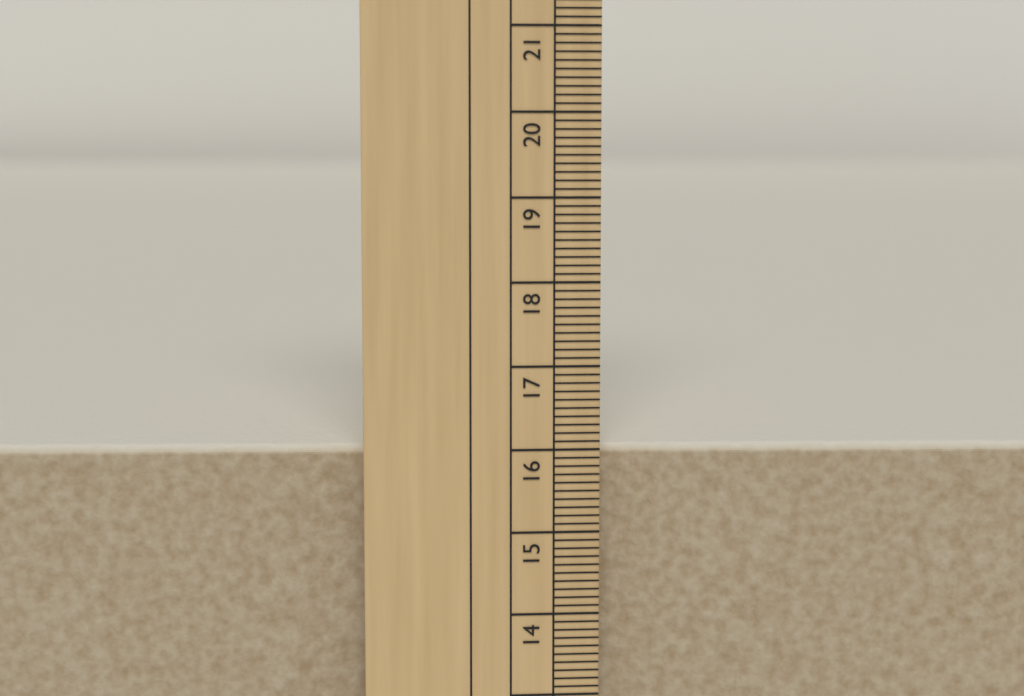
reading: 16.0 cm
